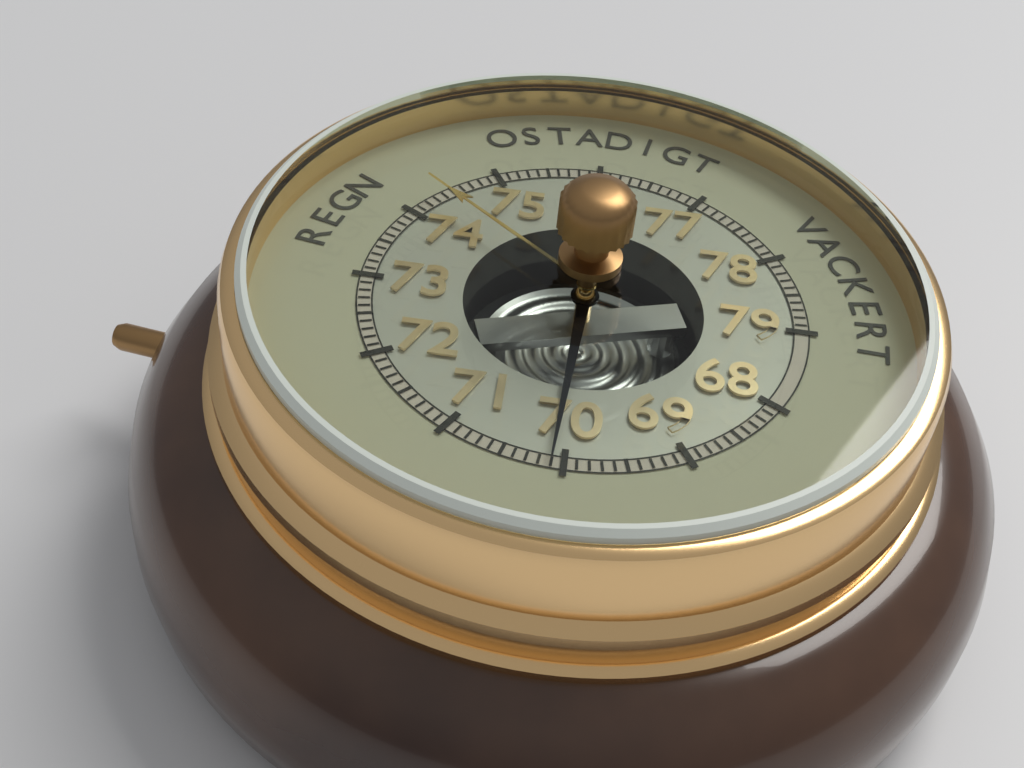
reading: 70.1 (no unit)
